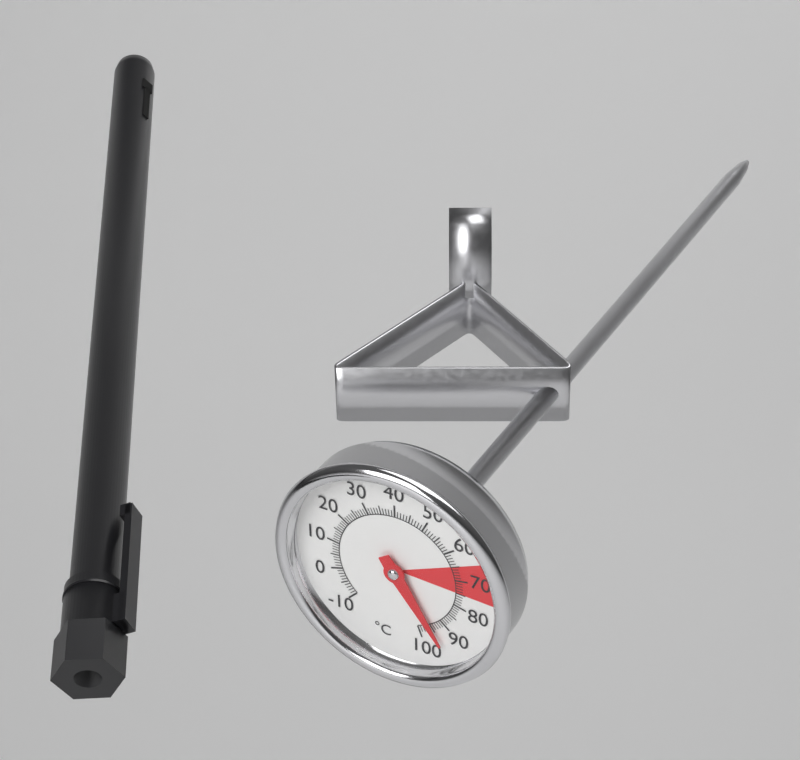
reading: 95 °C
